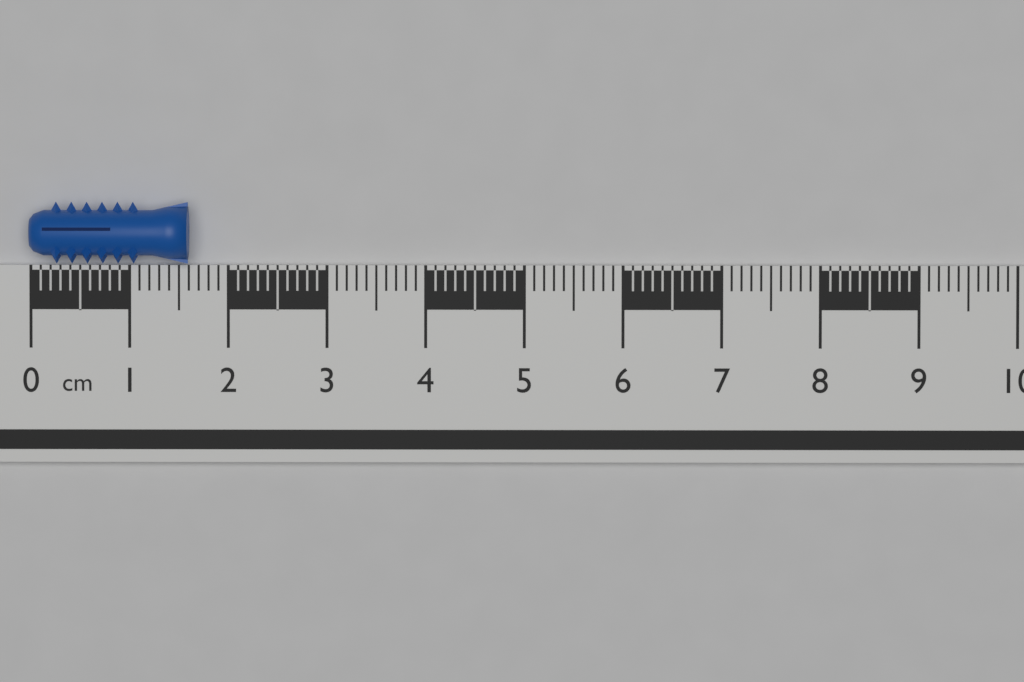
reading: 1.6 cm
